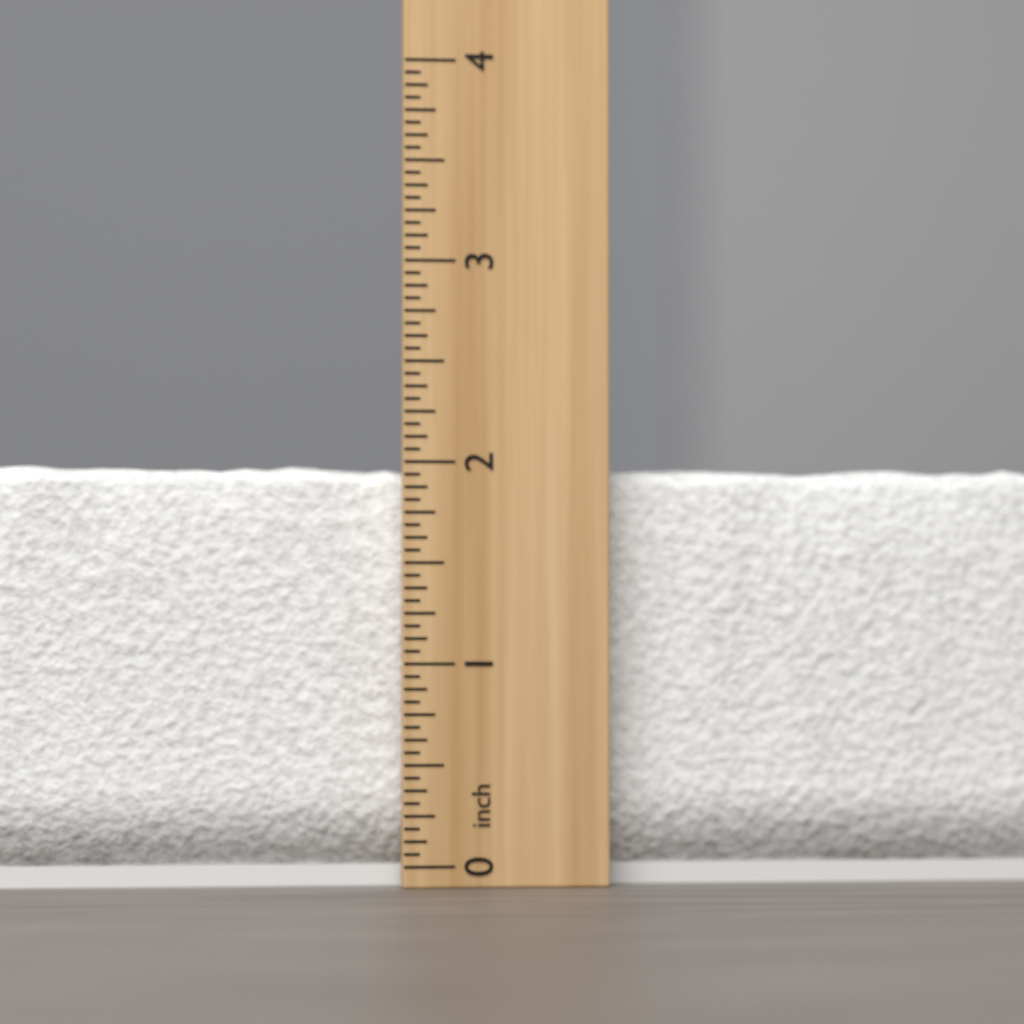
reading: 2.0000 inch
